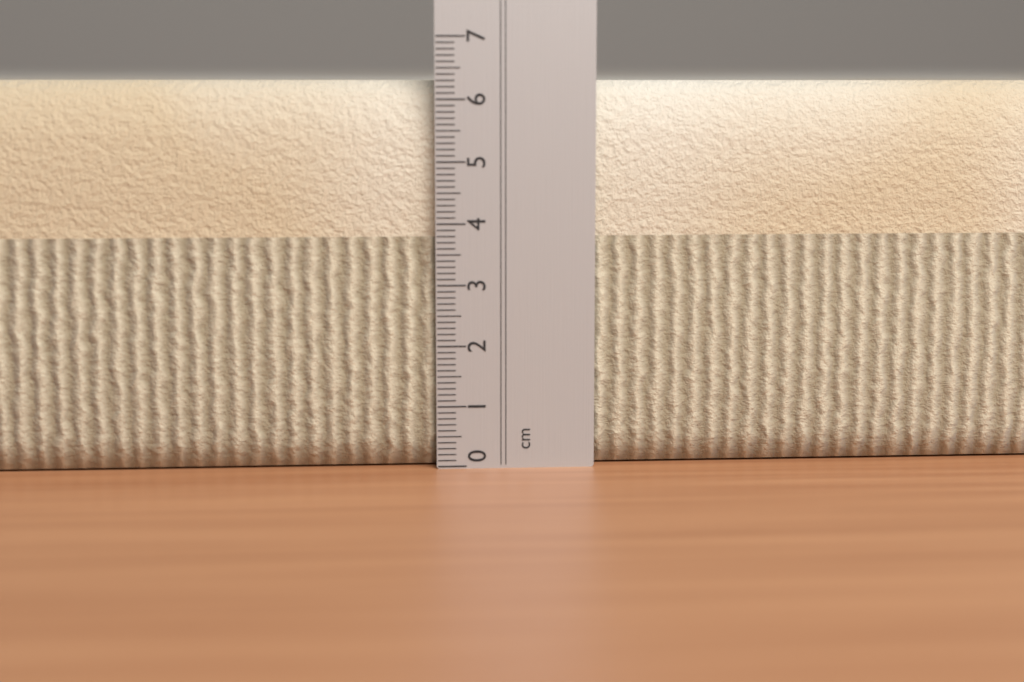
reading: 6.3 cm
